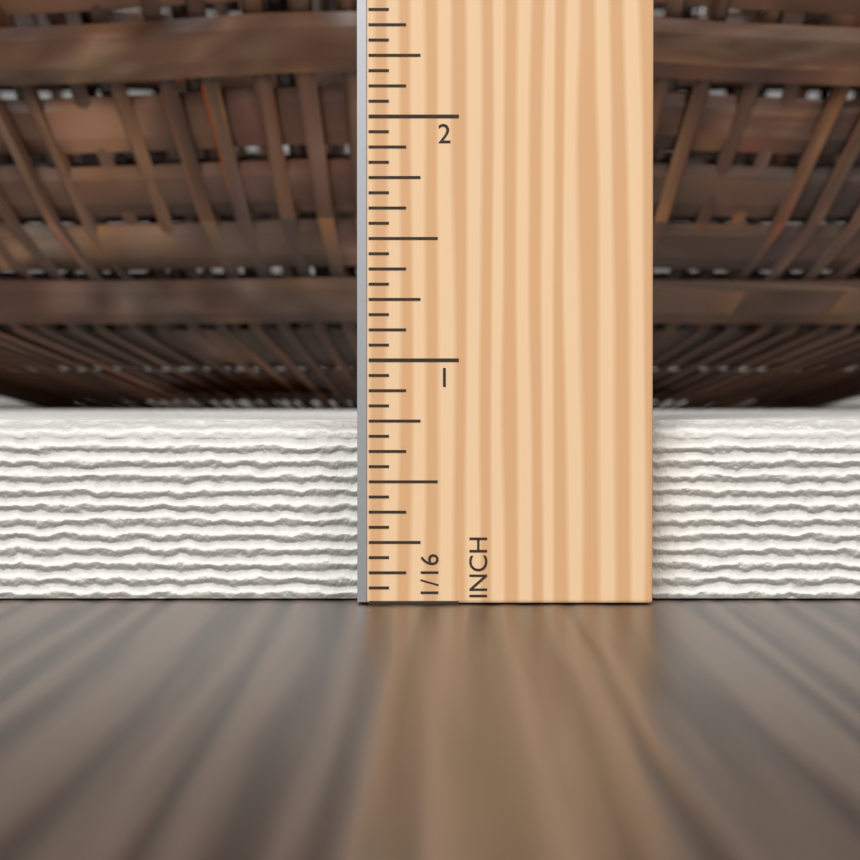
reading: 0.7500 in
